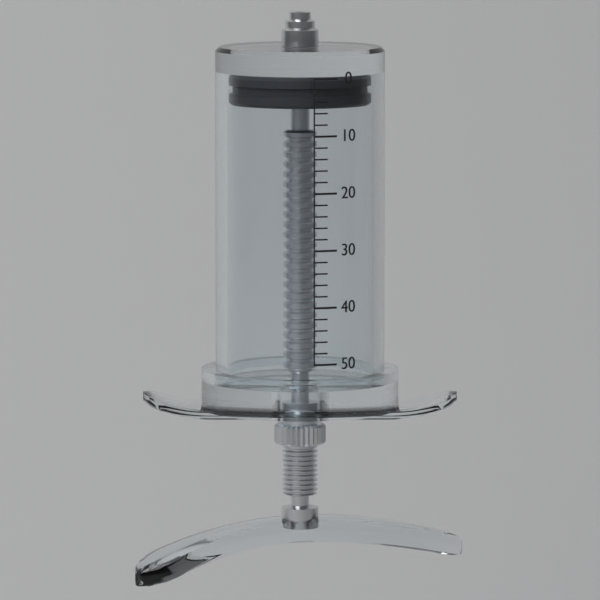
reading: 0 (no unit)
